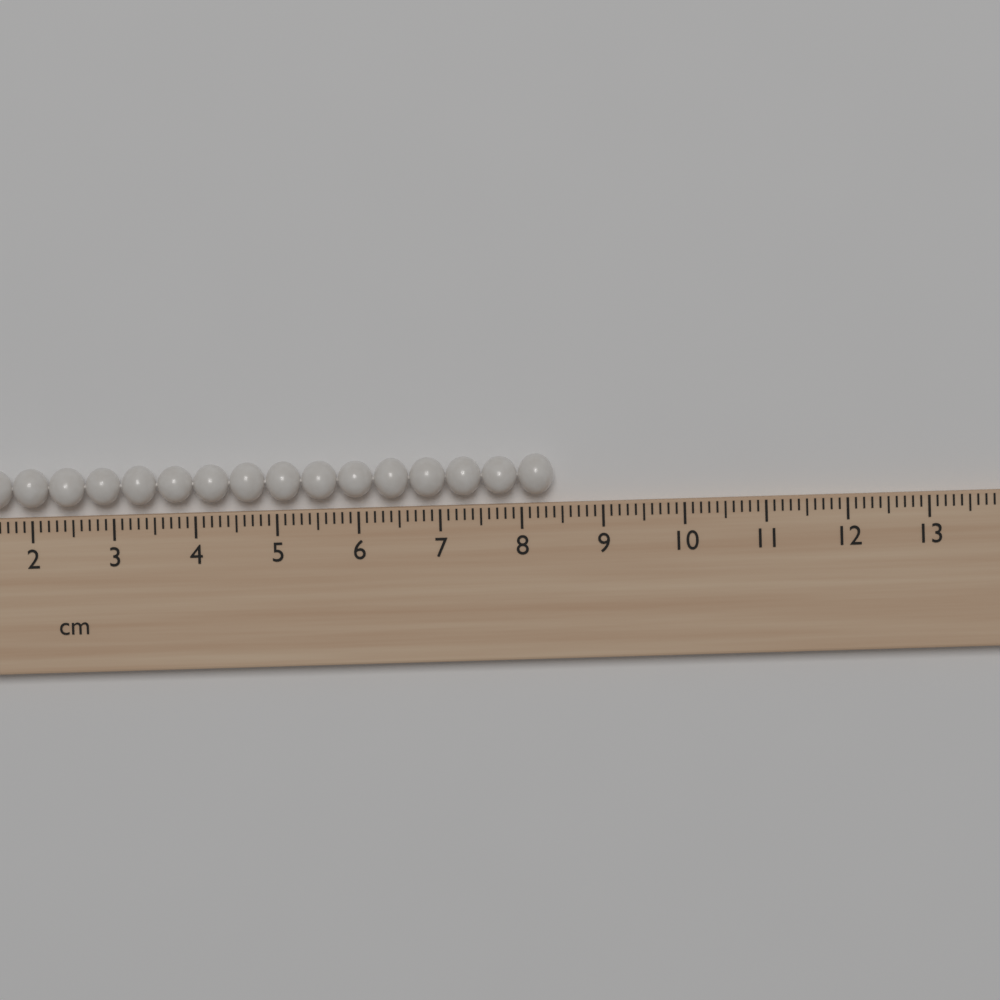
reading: 8.4 cm
